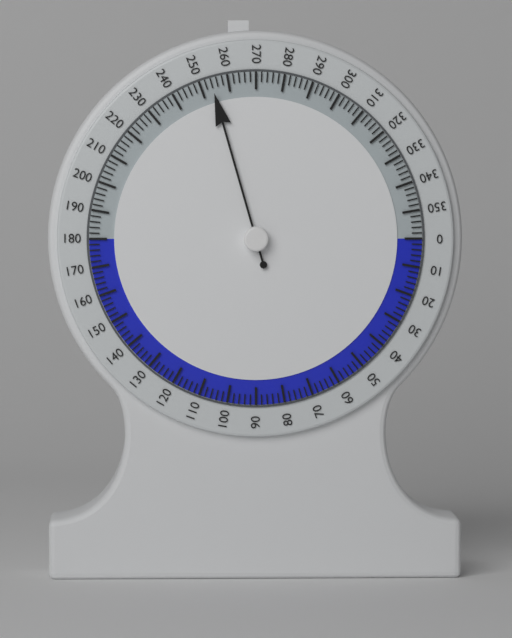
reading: 254 (no unit)
